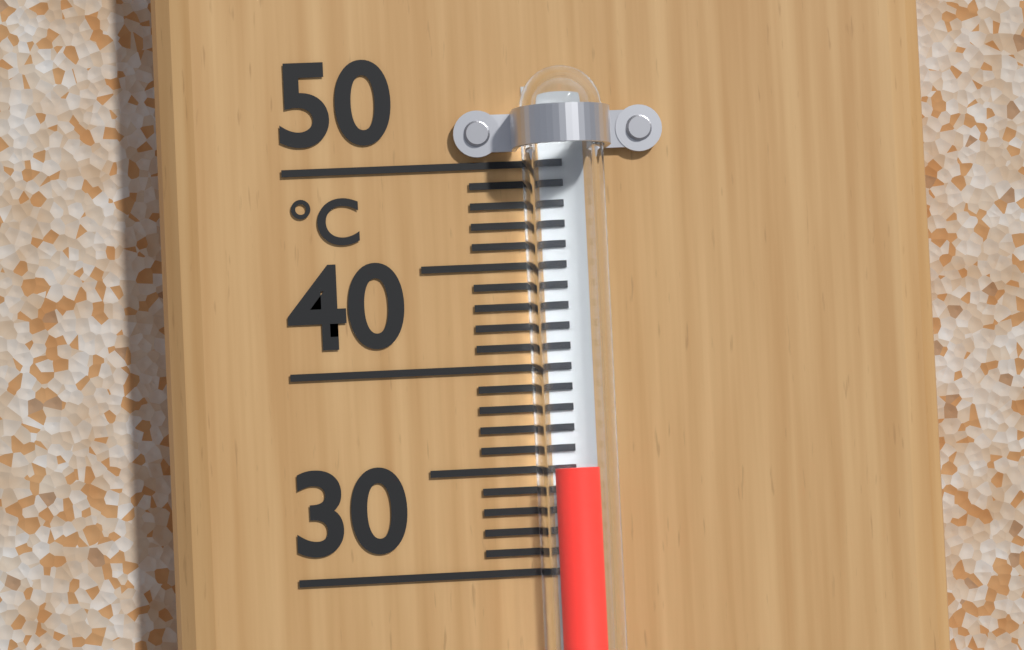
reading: 35 °C
